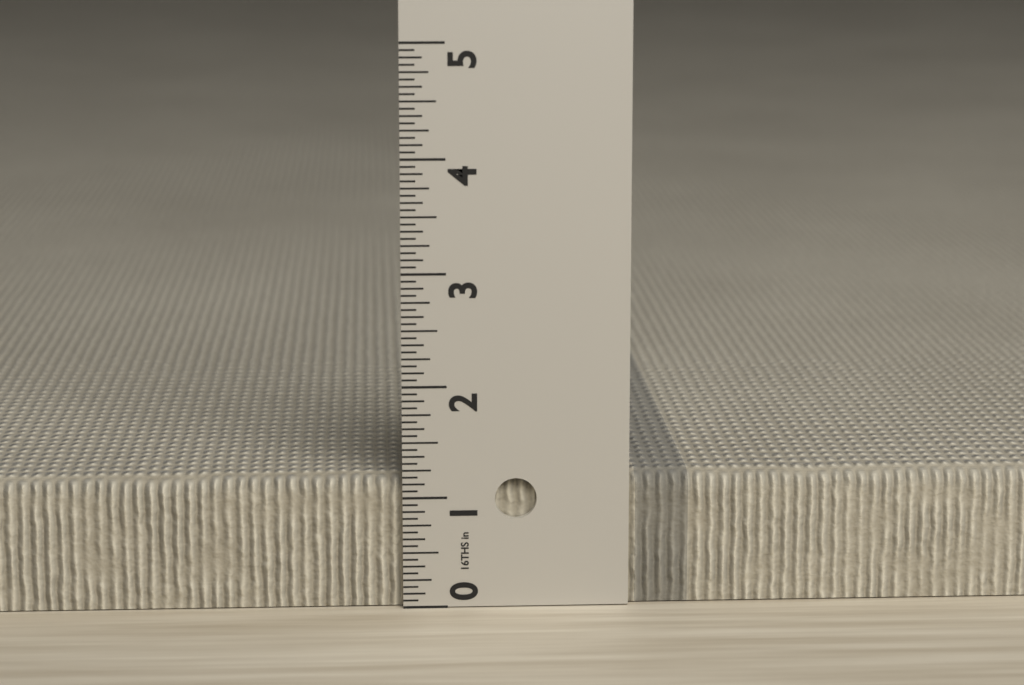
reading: 1.1875 in
